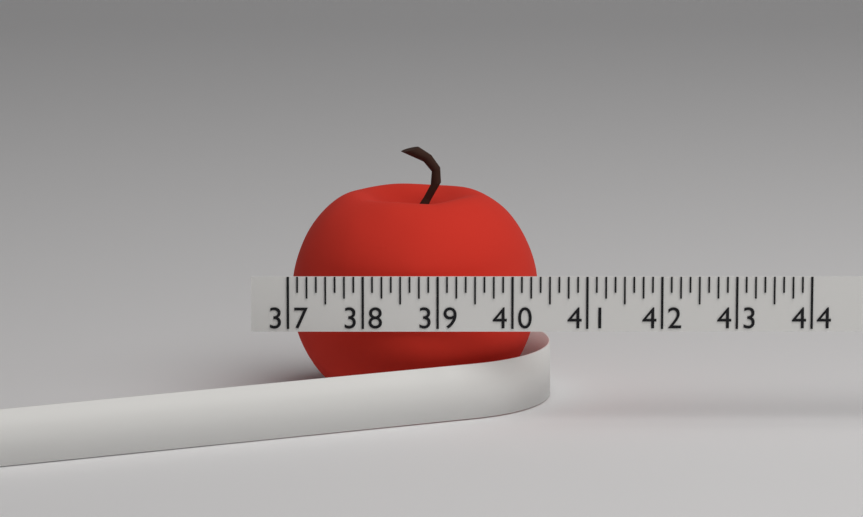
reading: 40.375 (no unit)
